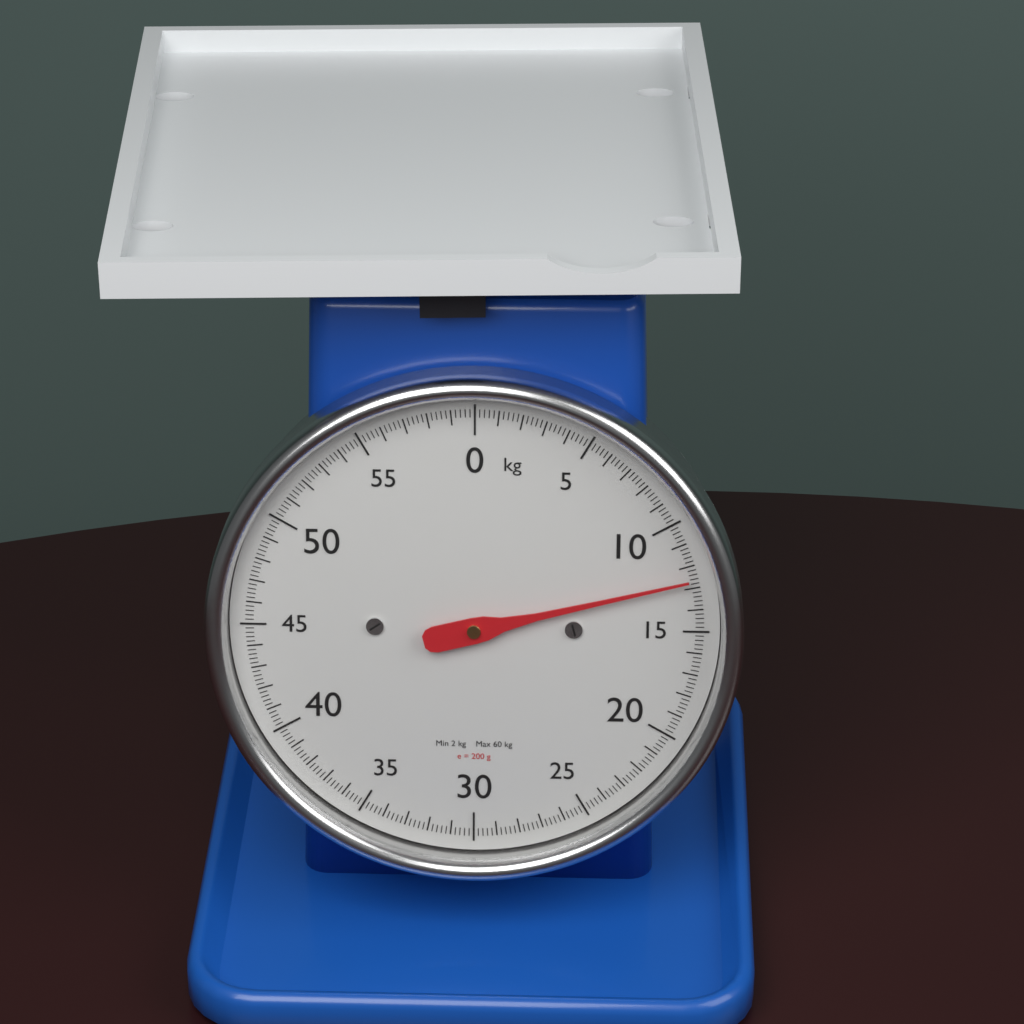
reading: 12.6 kg
